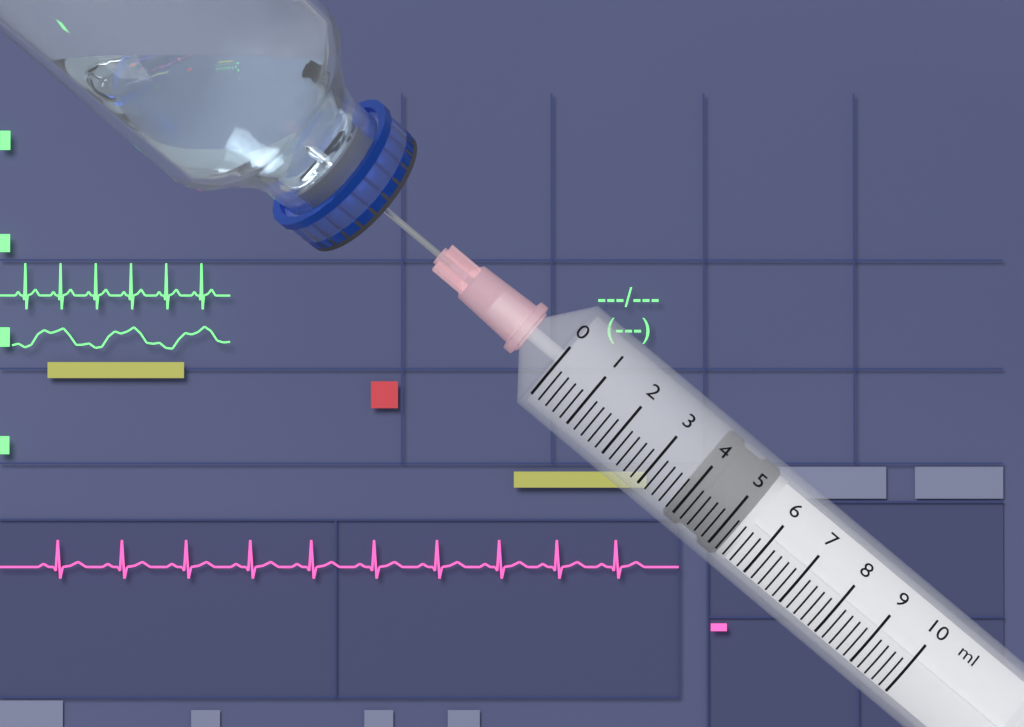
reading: 3.8 ml
